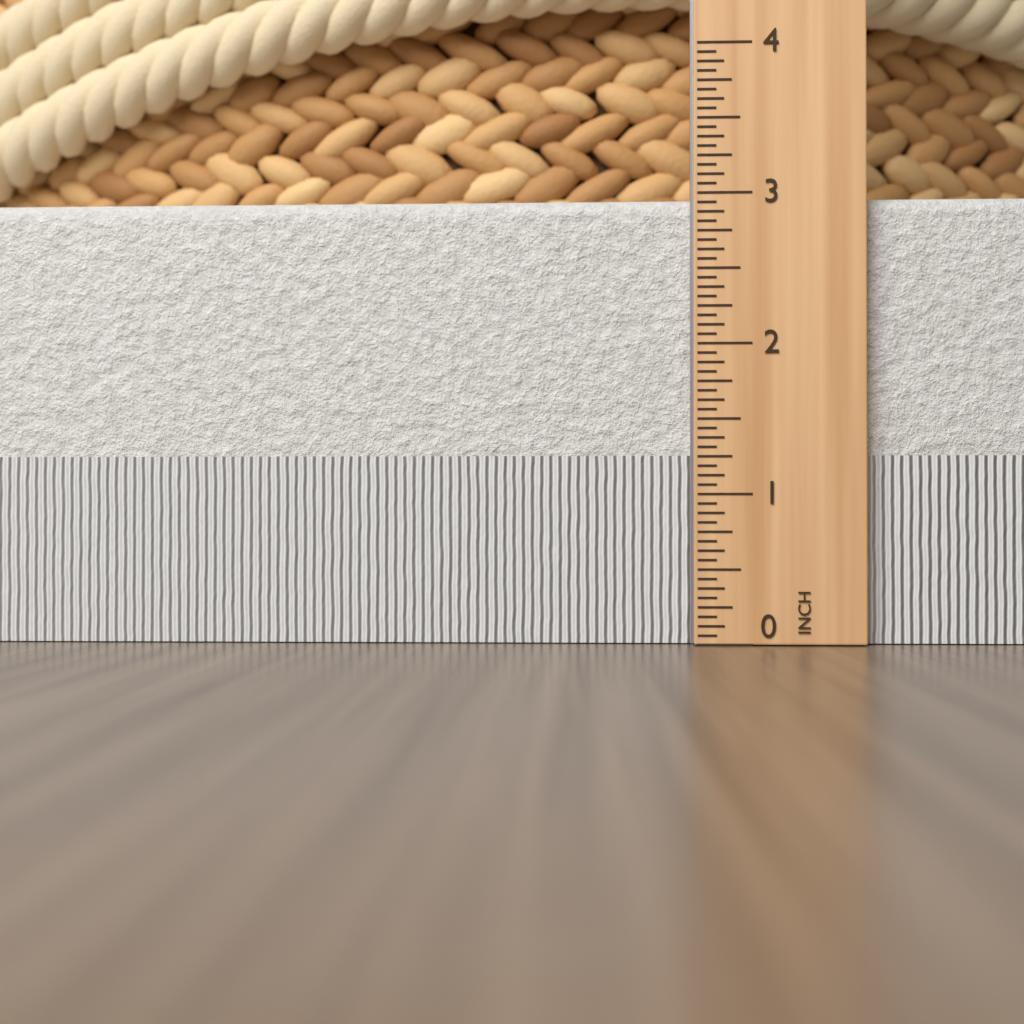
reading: 3.0000 in
